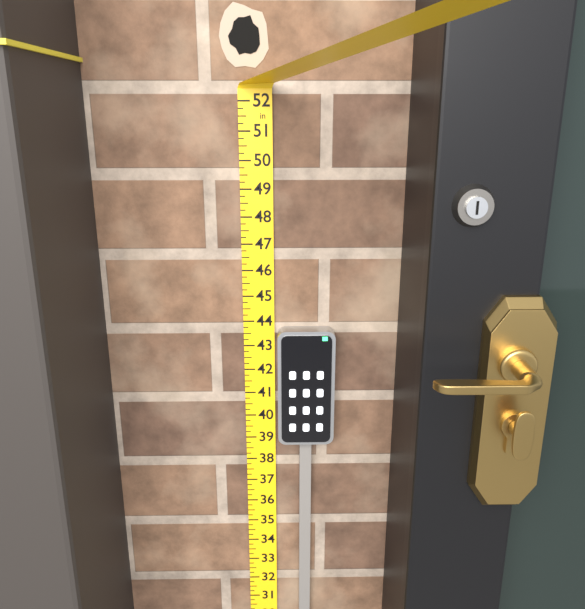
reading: 43.75 in
